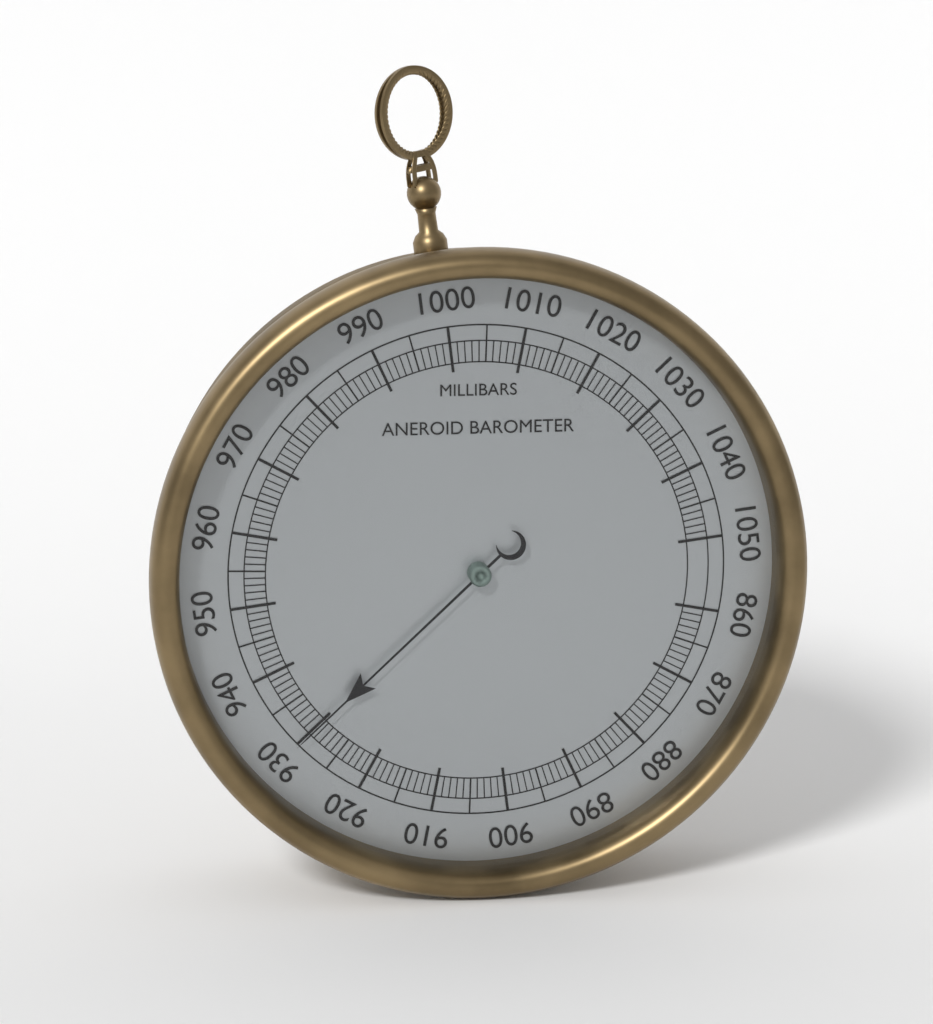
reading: 930 mbar
